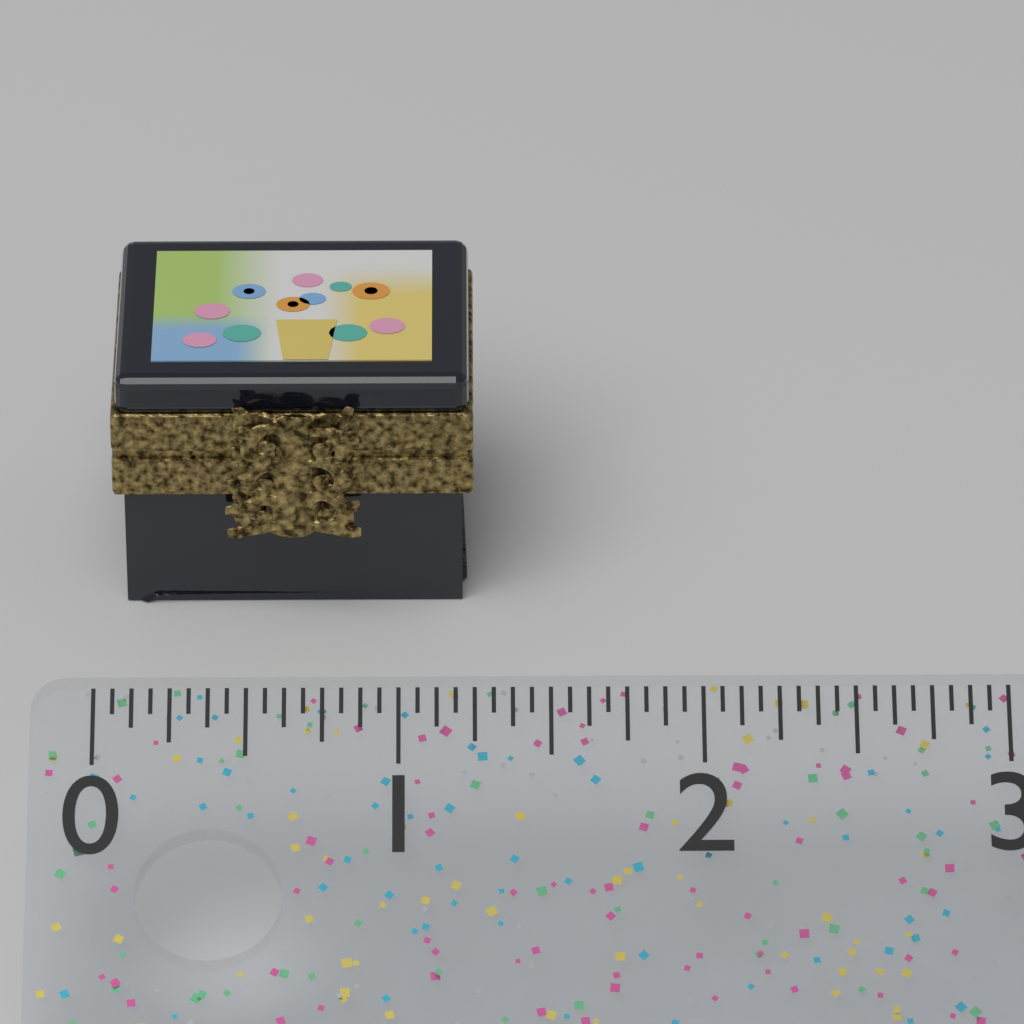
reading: 1.2500 (no unit)
